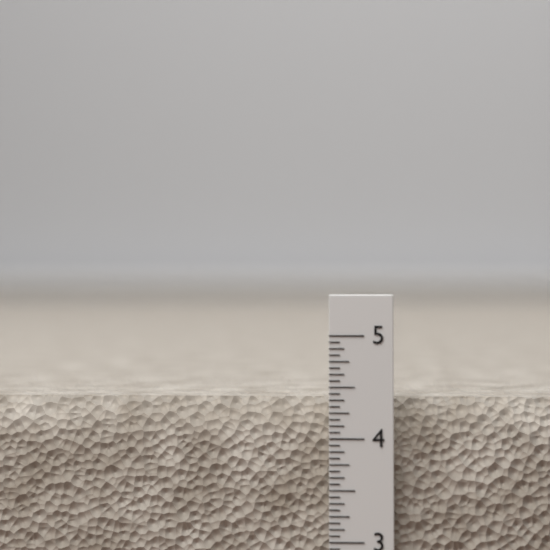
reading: 4.3750 in
